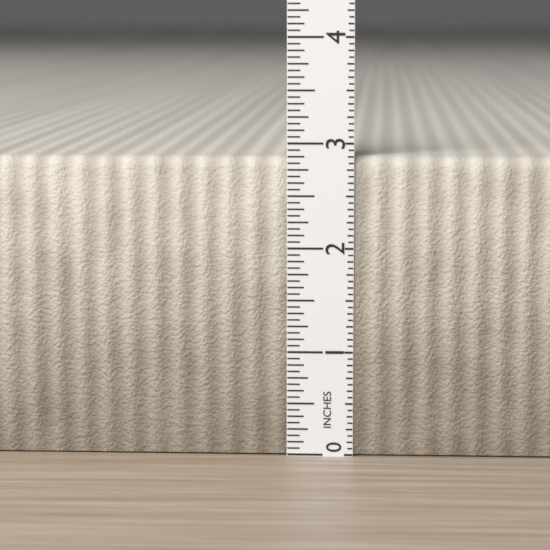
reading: 2.8750 in
